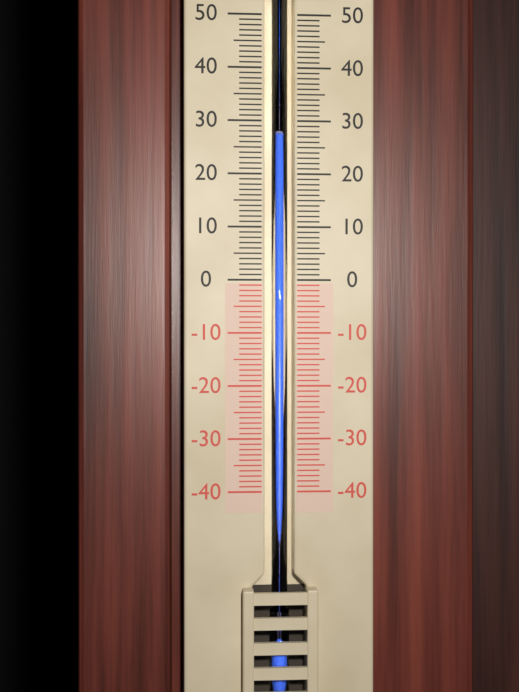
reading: 27 (no unit)
